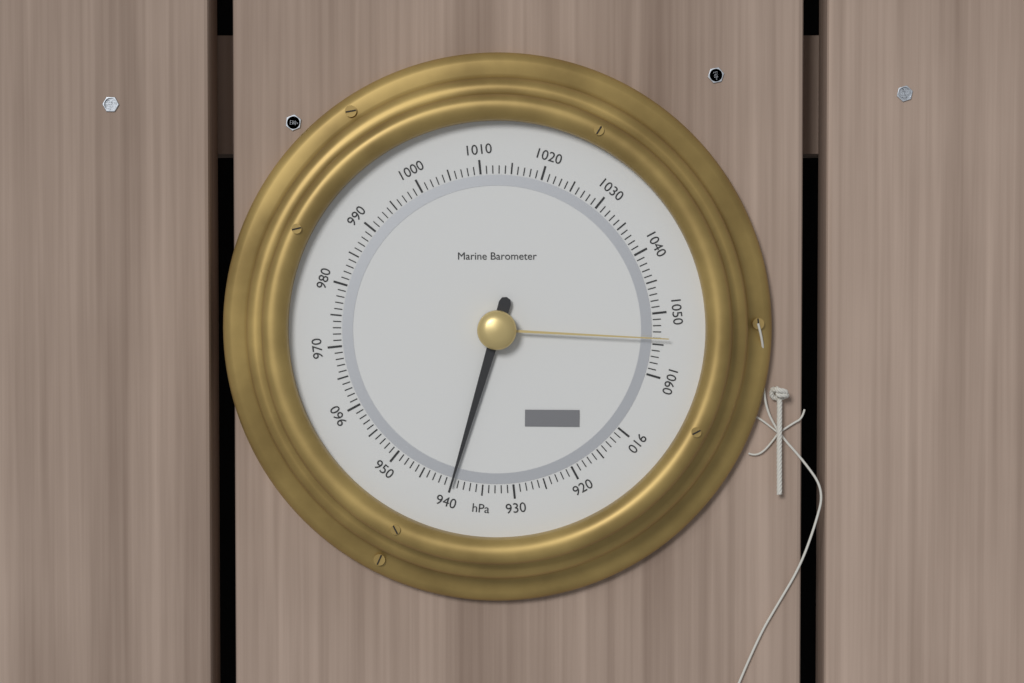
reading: 940 hPa
